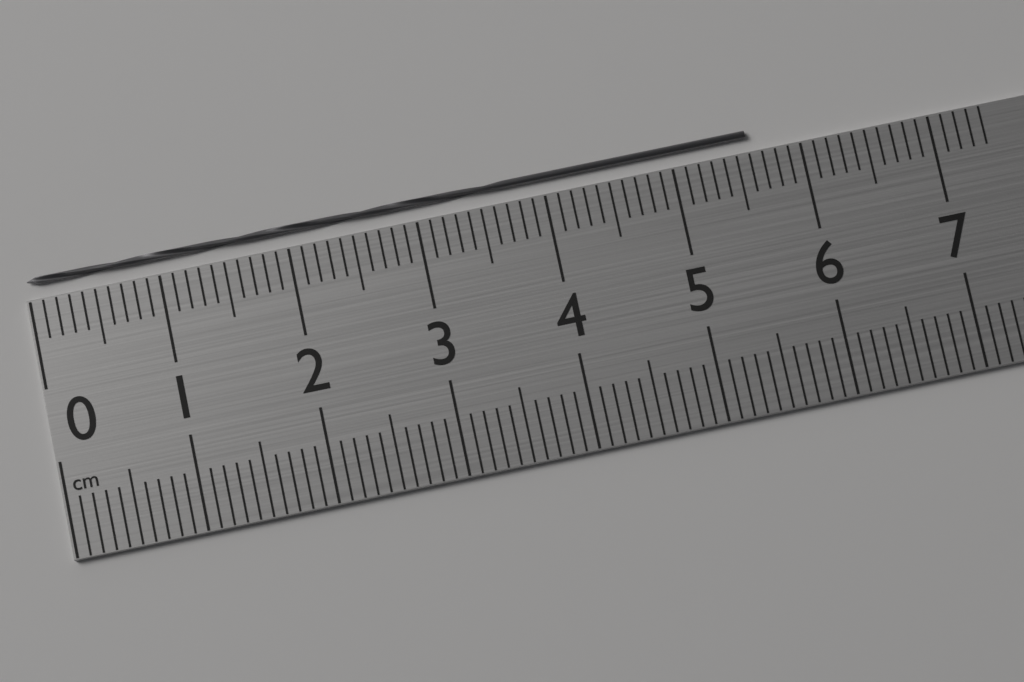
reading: 5.6 cm
